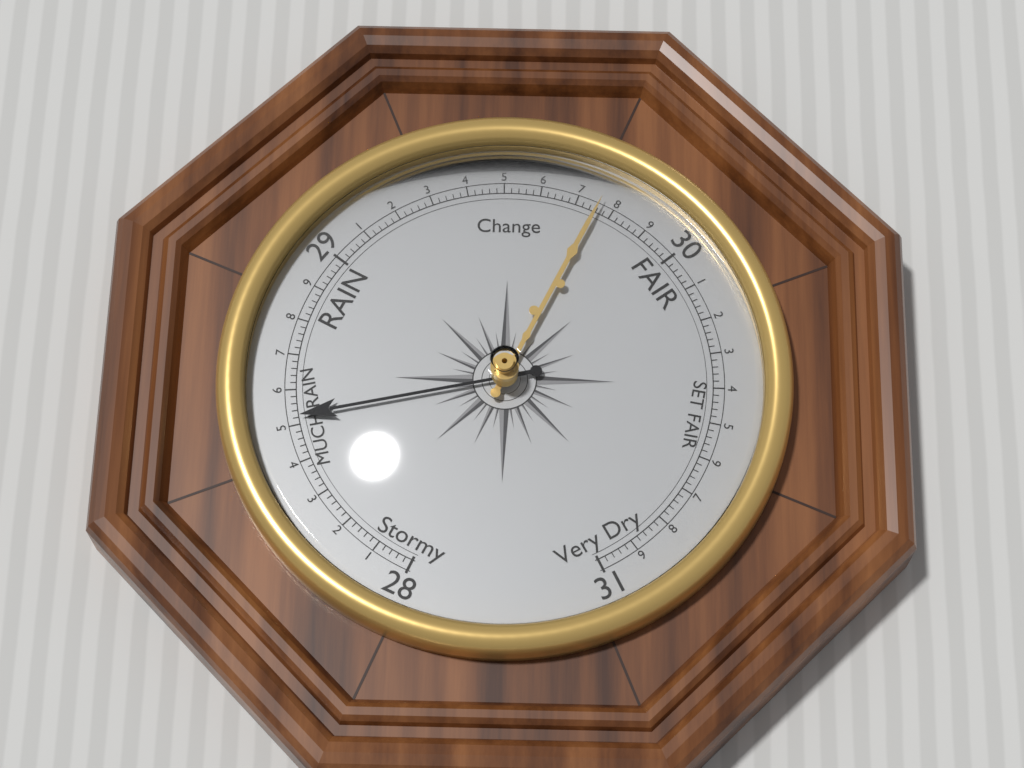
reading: 28.52 (no unit)
